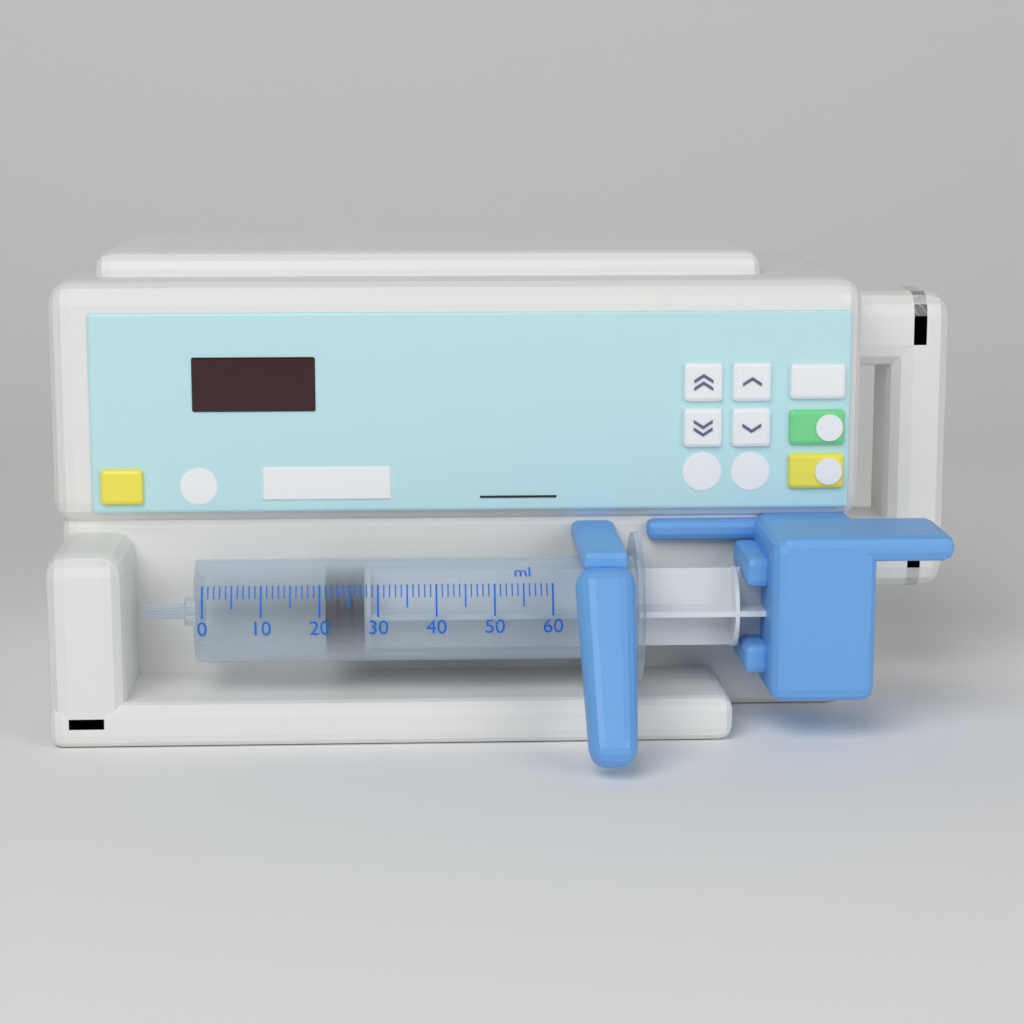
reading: 21 ml
